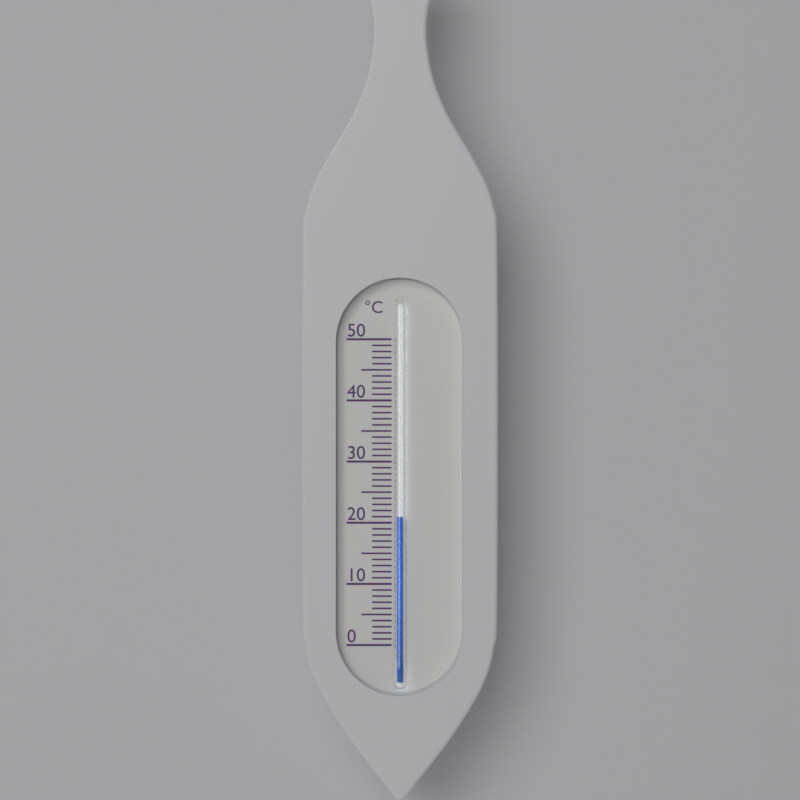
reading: 21 °C
